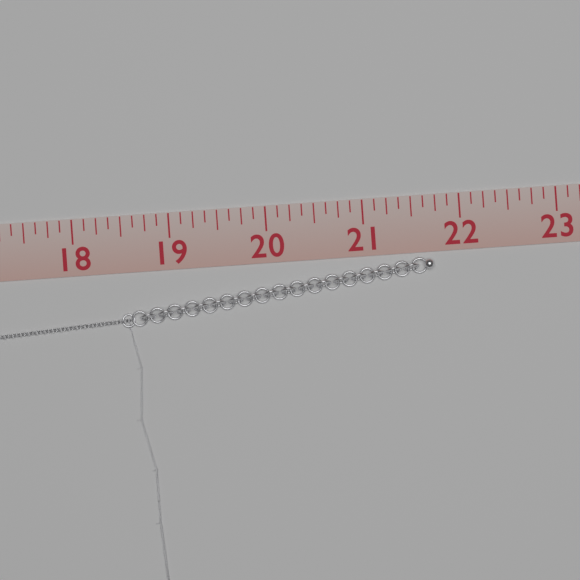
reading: 21.700 in
